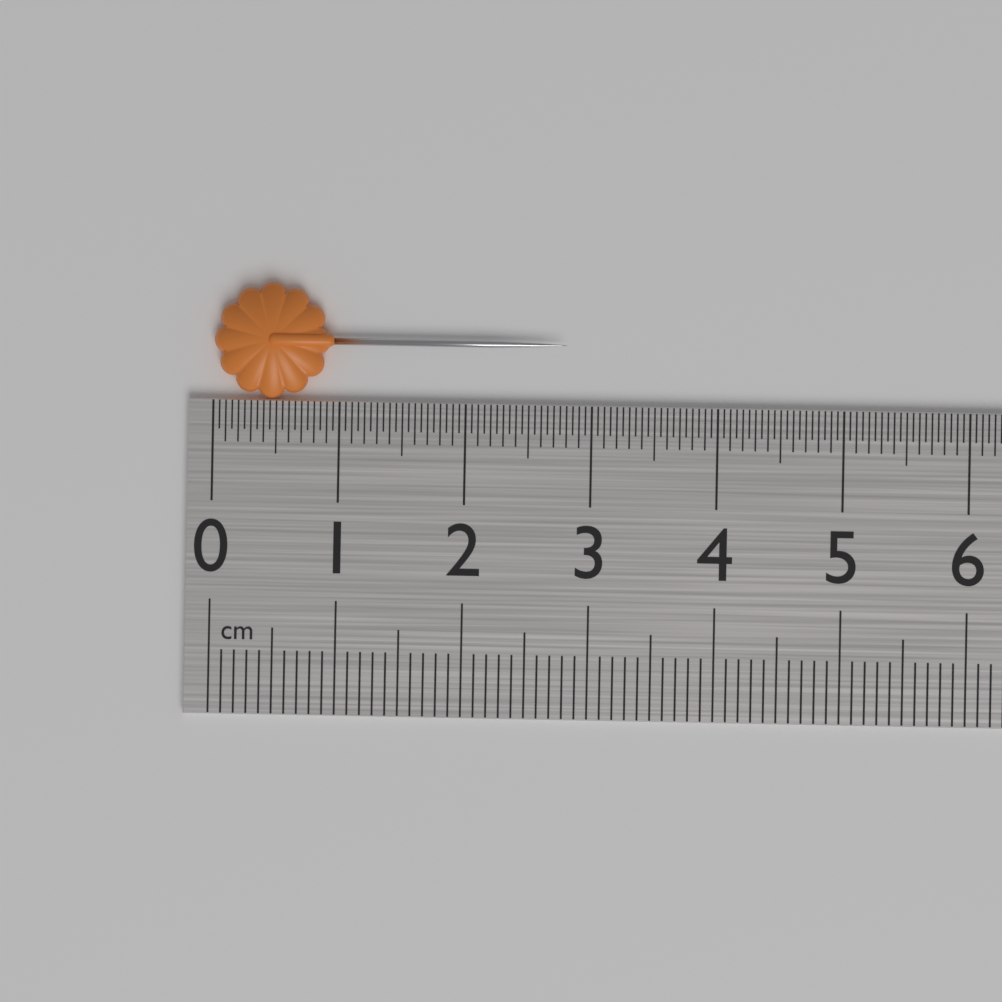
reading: 2.80 cm
